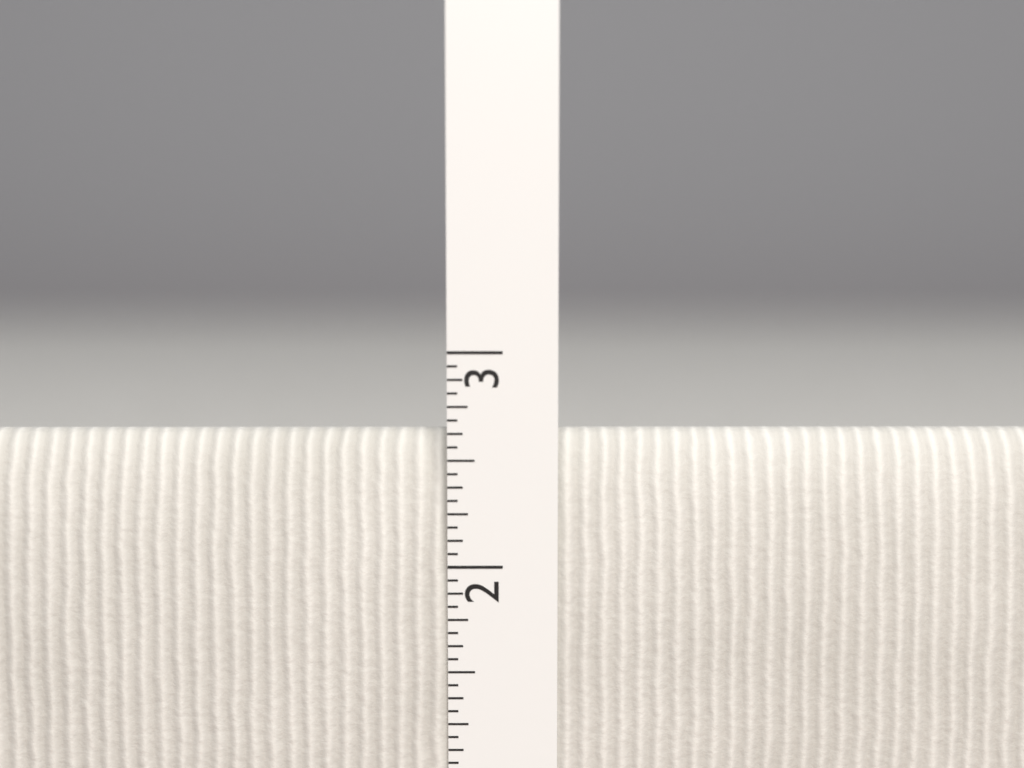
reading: 2.6250 in
